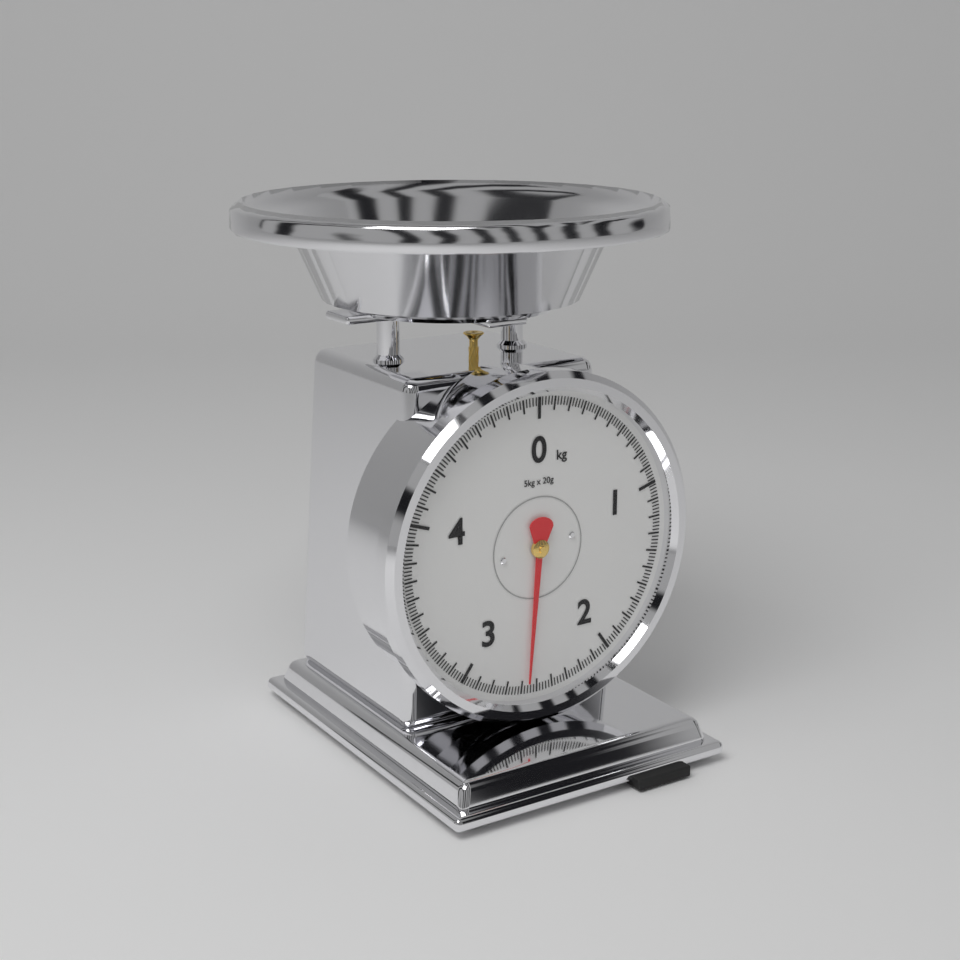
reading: 2.56 kg
